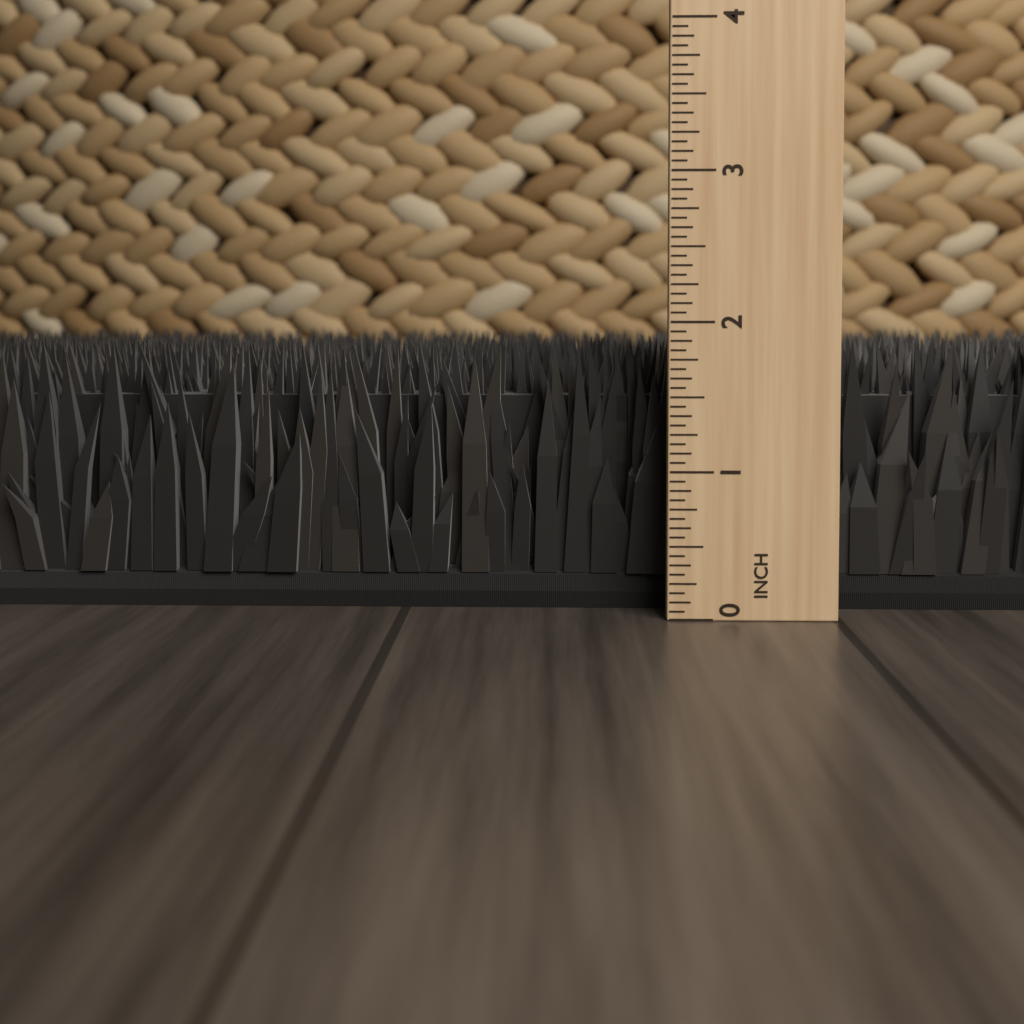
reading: 1.8750 in
